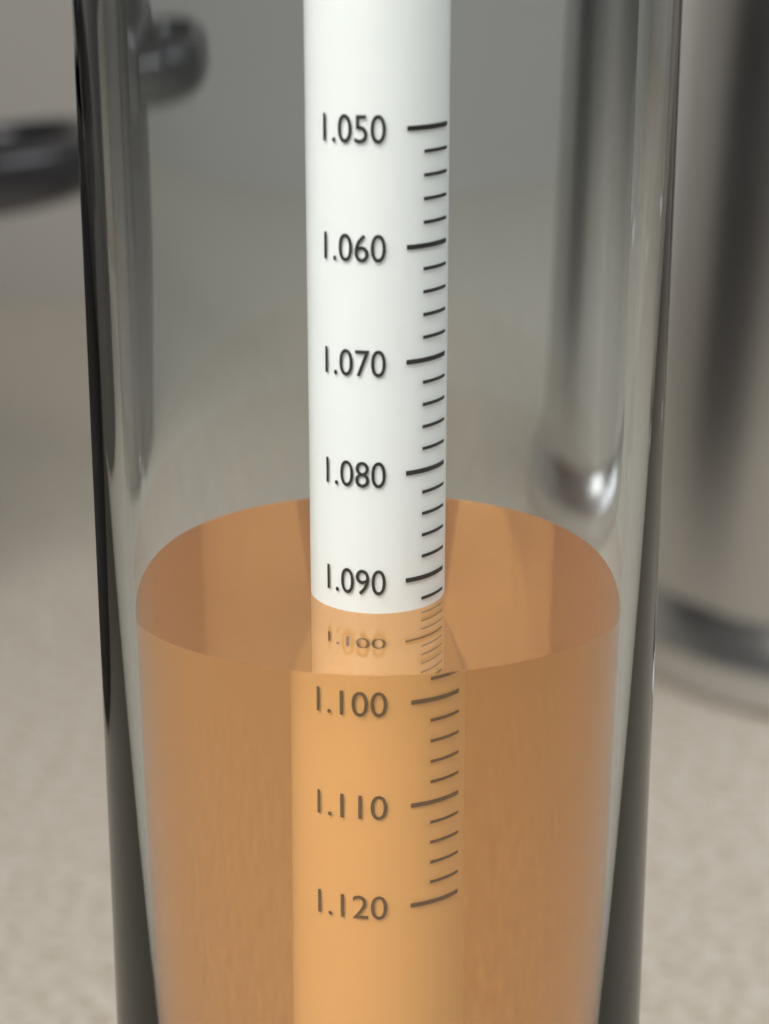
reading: 1.093 (no unit)
